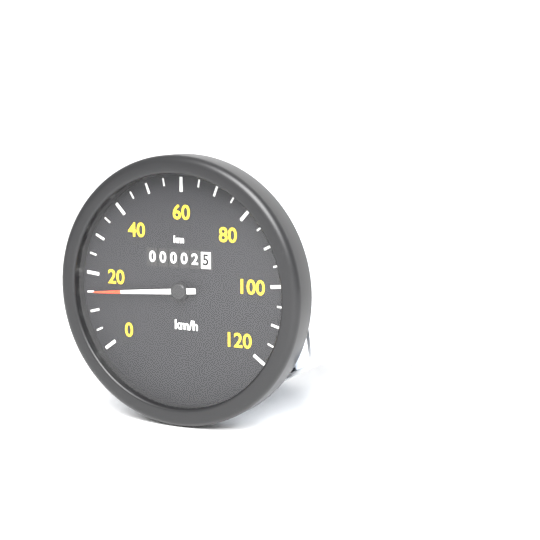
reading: 15 km/h
